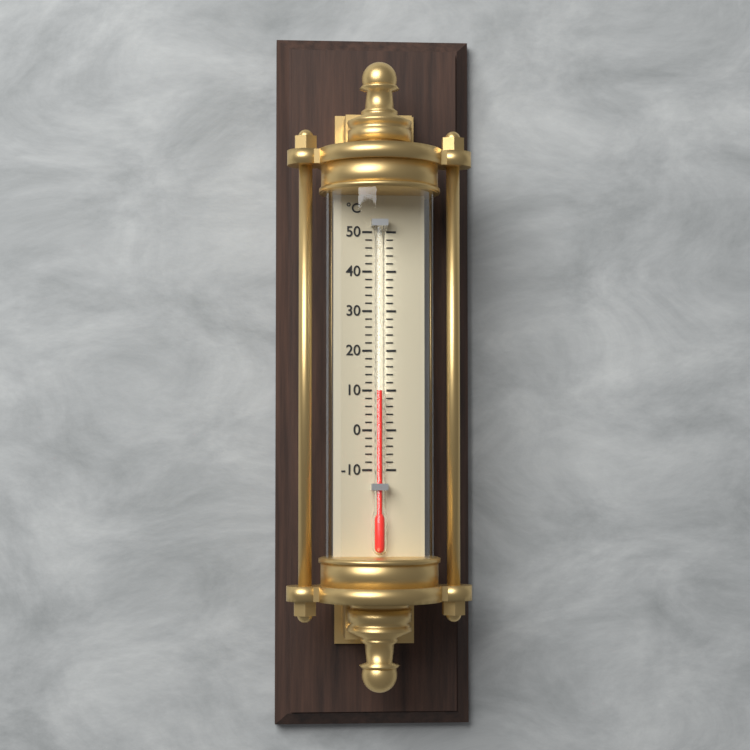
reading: 10 °C
